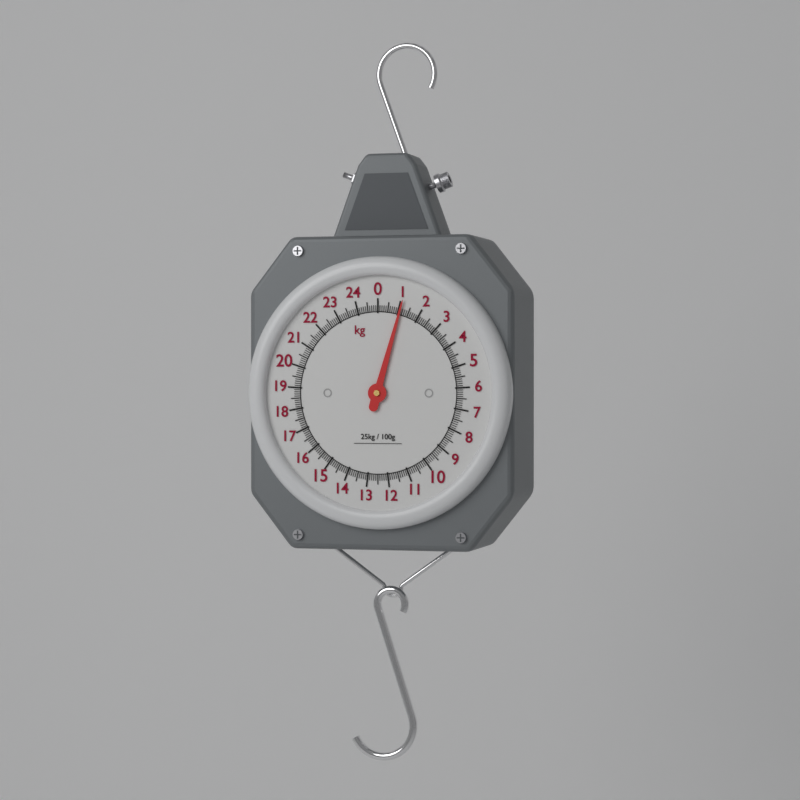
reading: 1.1 kg
